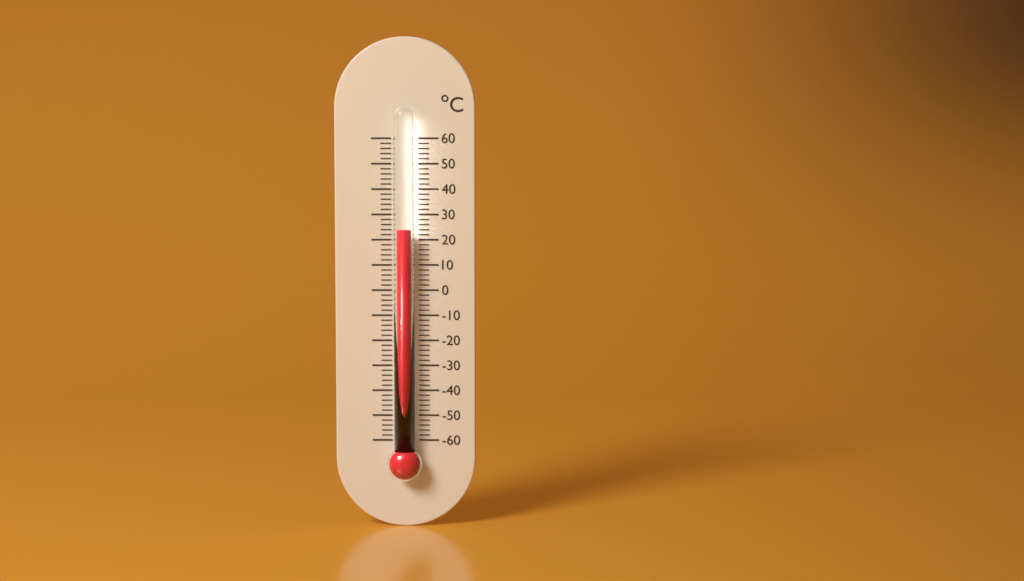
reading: 24 °C
